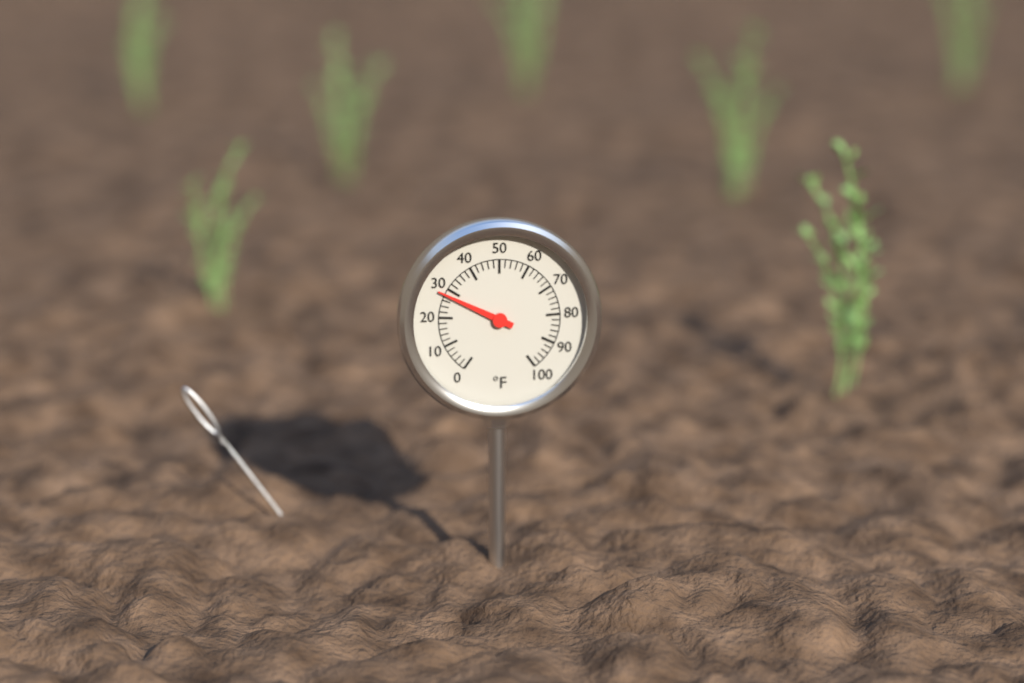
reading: 28 °F
